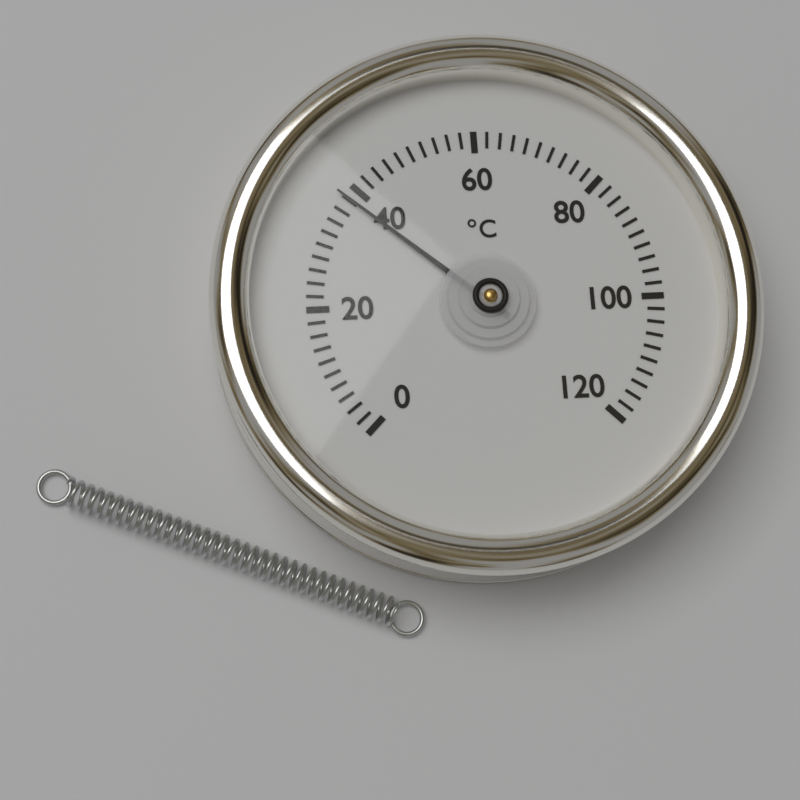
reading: 38 °C
